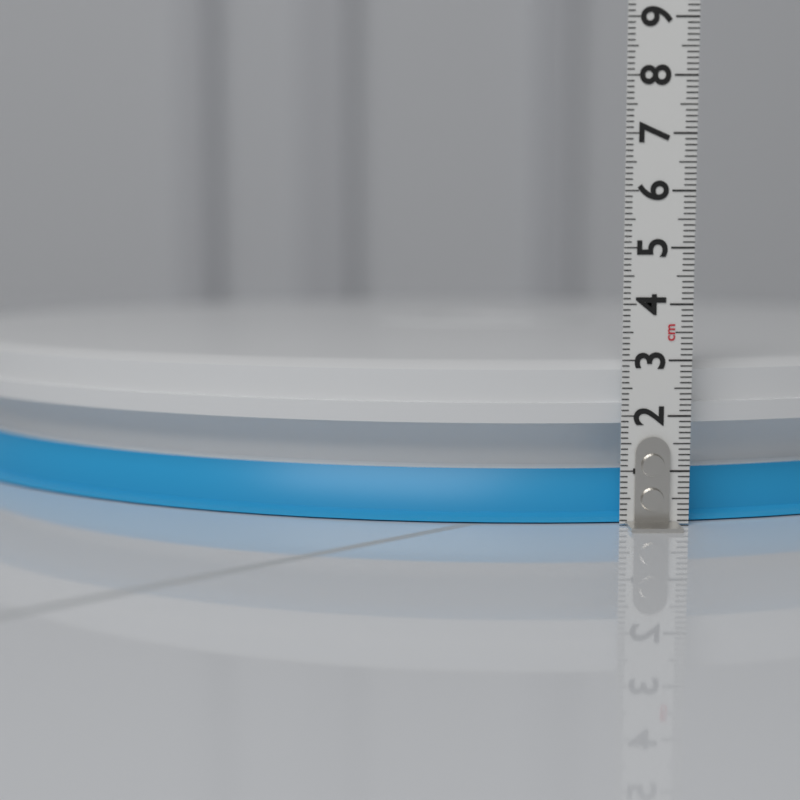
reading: 3.0 cm
